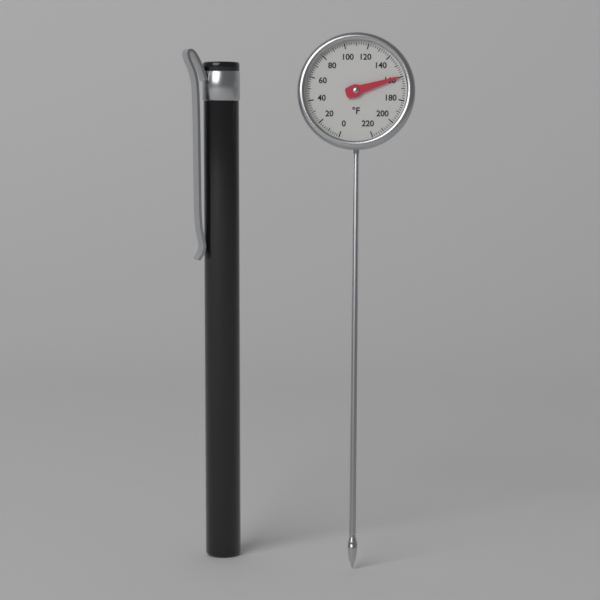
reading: 160 °F
